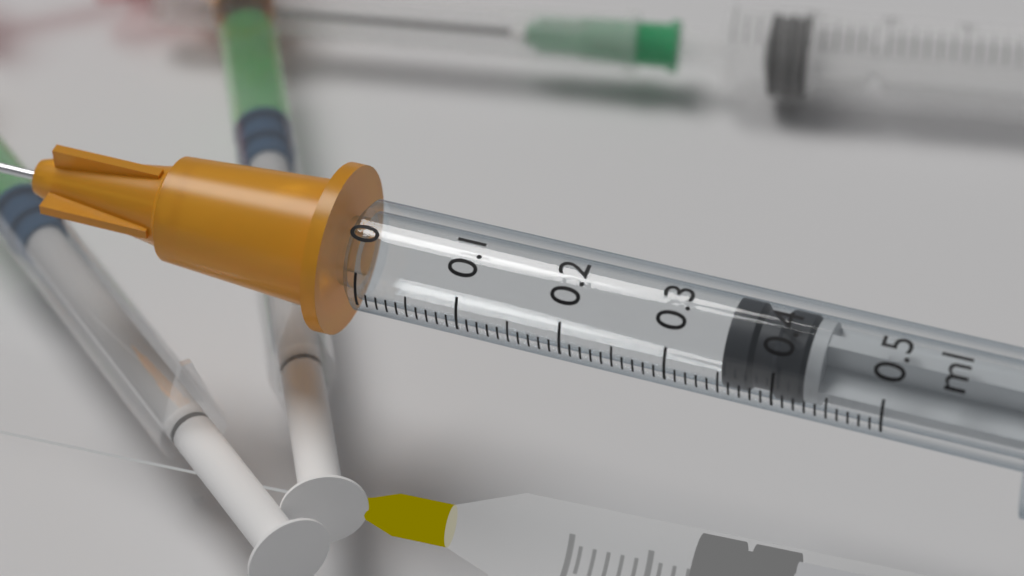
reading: 0.35 ml
